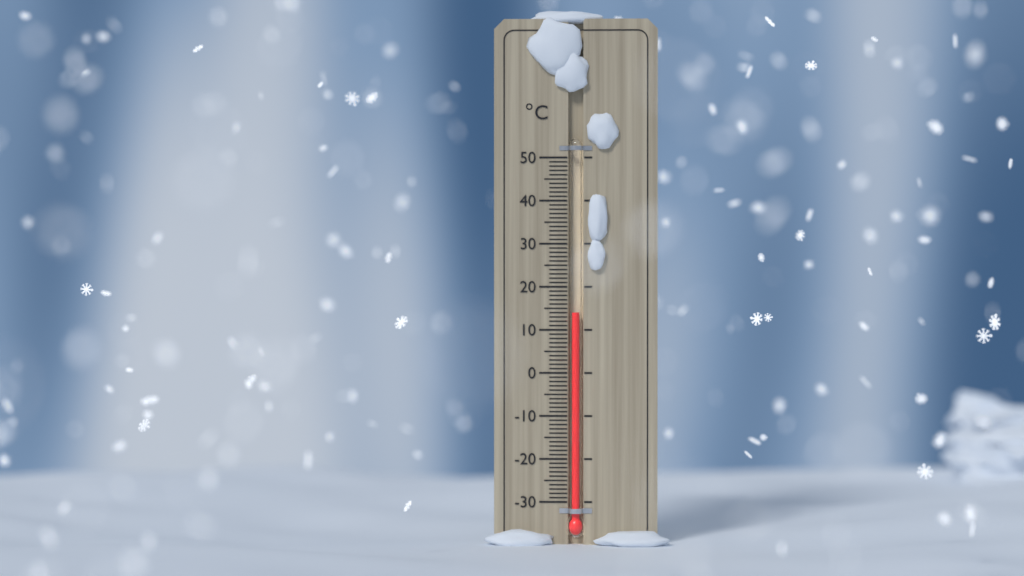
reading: 14 °C
